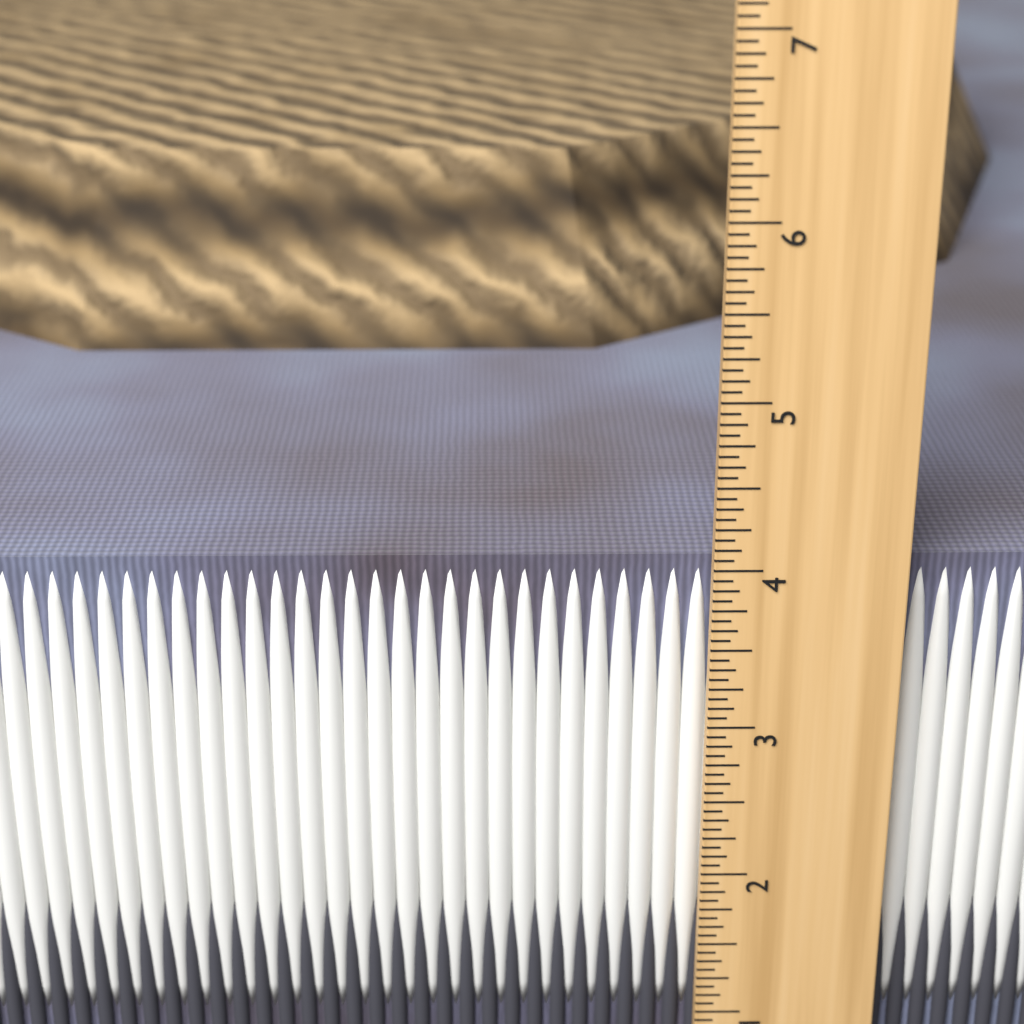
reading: 4.0000 in
